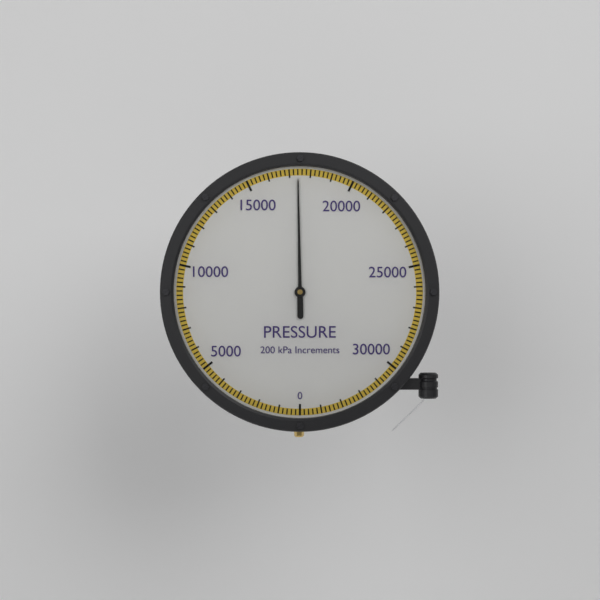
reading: 17400 kPa
